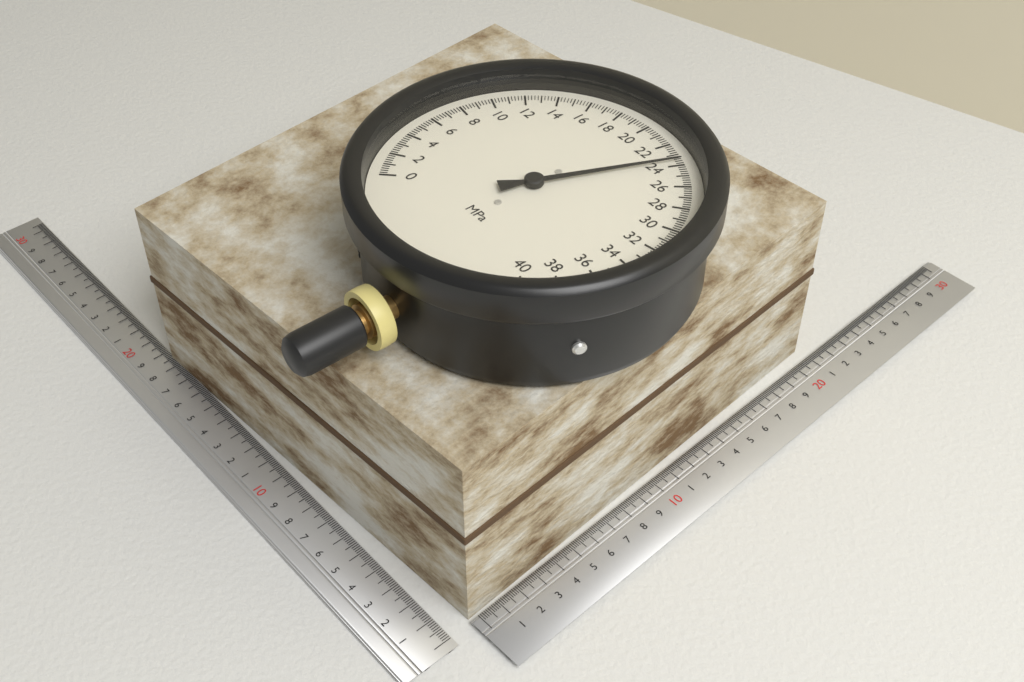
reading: 23.6 MPa
